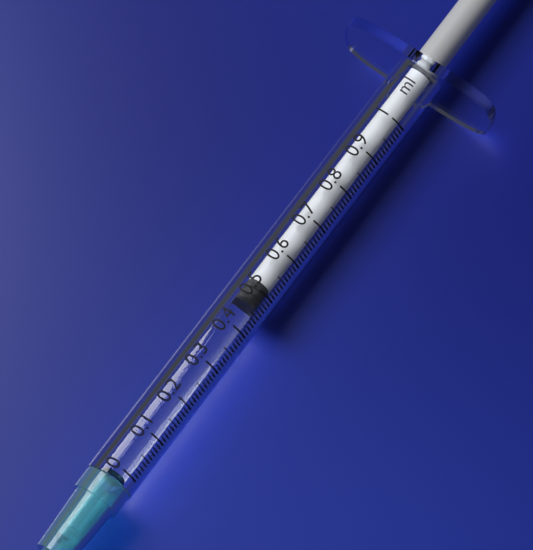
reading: 0.47 ml
